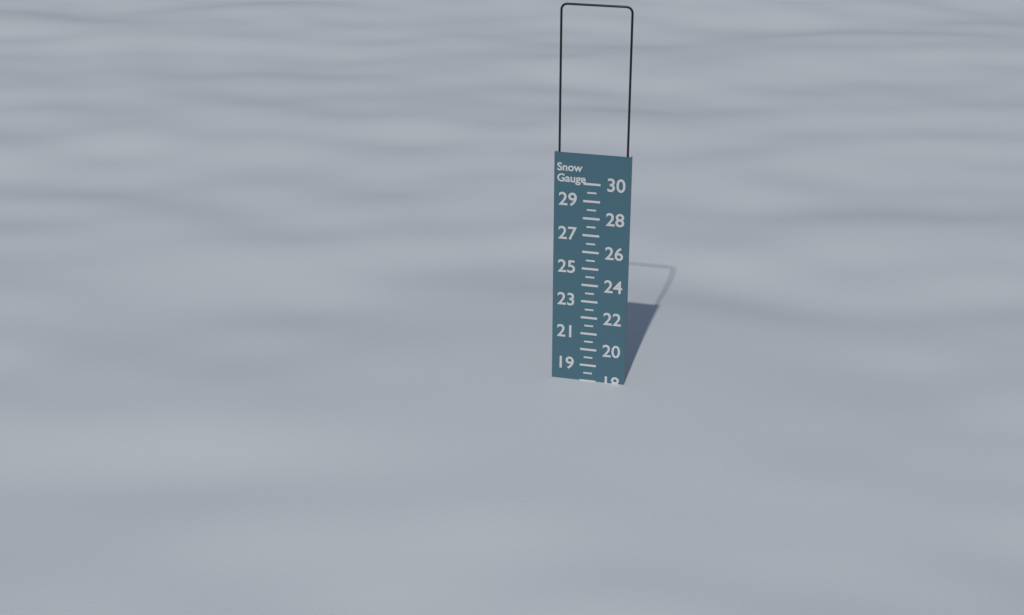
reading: 18.0 (no unit)
